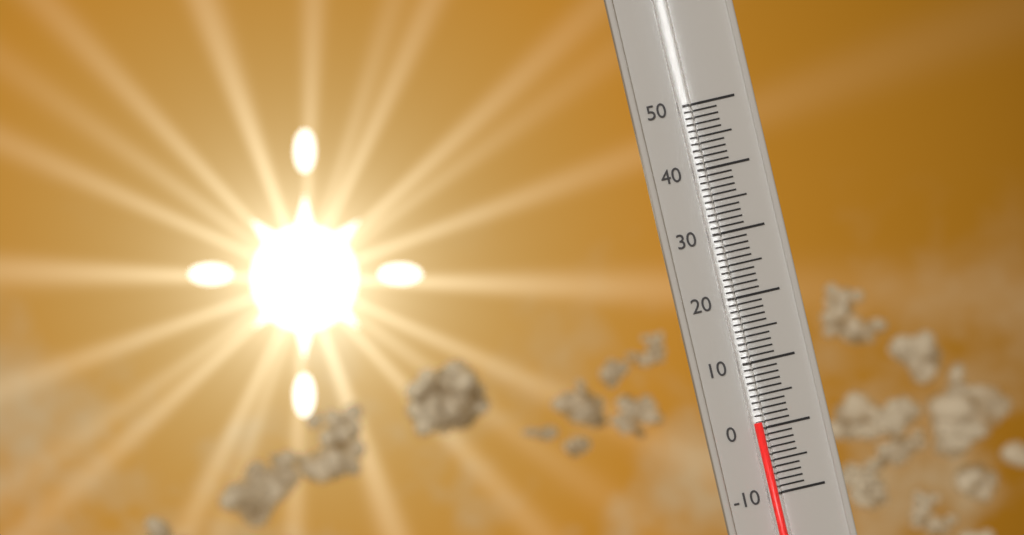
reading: 1 (no unit)
